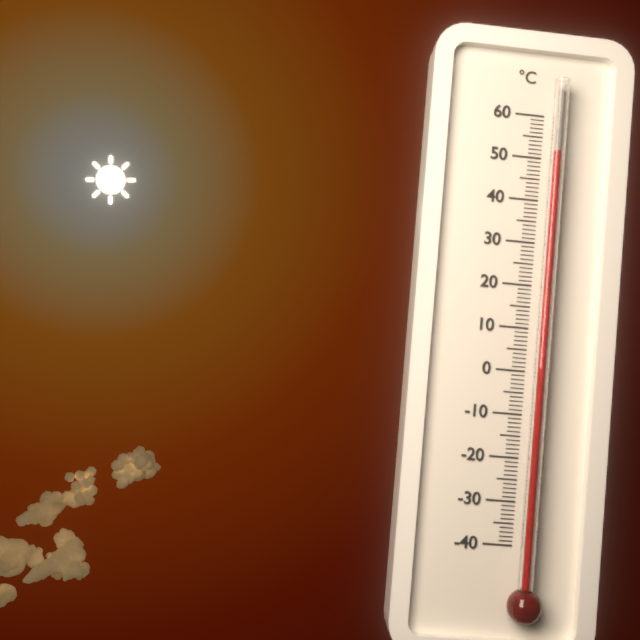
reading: 51 °C
